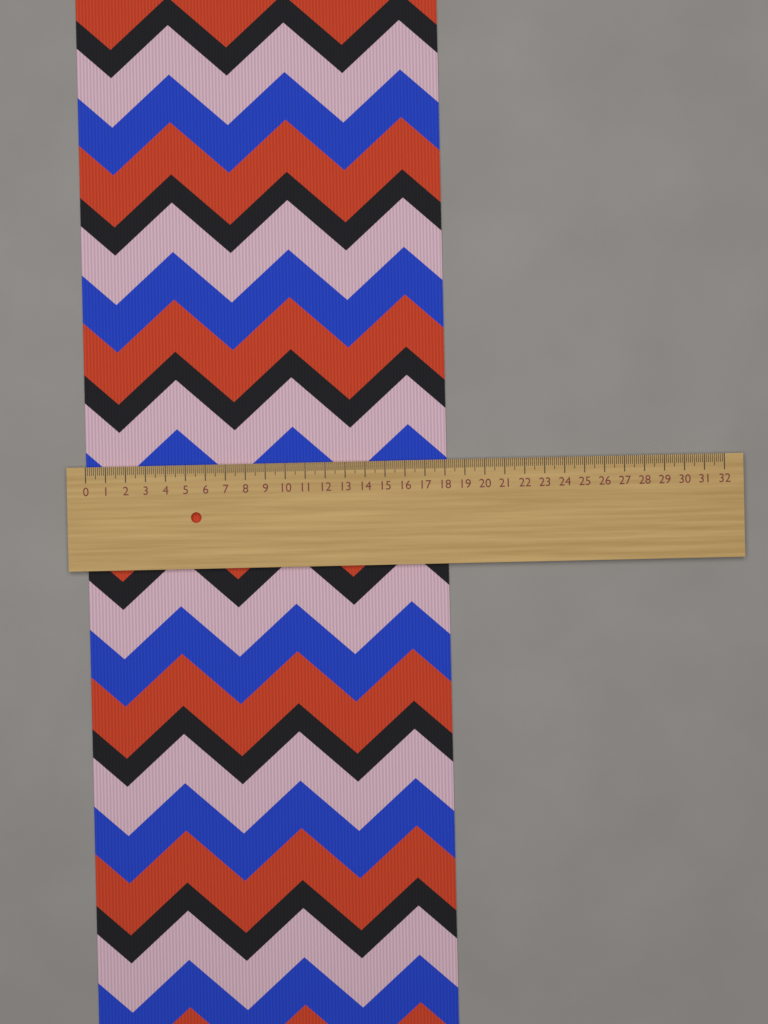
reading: 18.1 (no unit)
